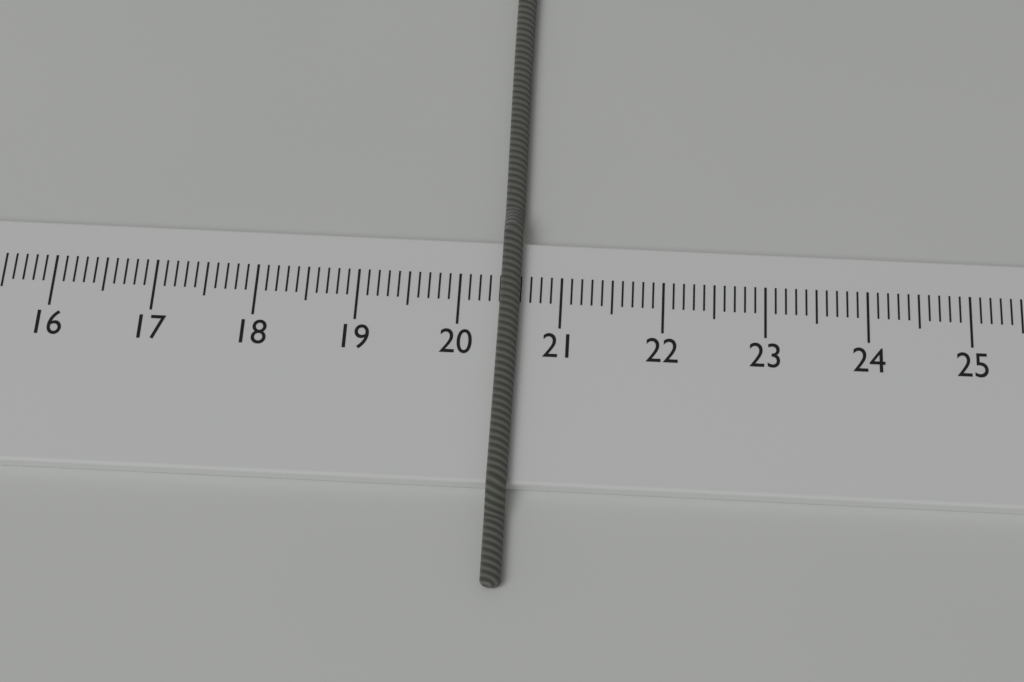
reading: 20.6 cm
